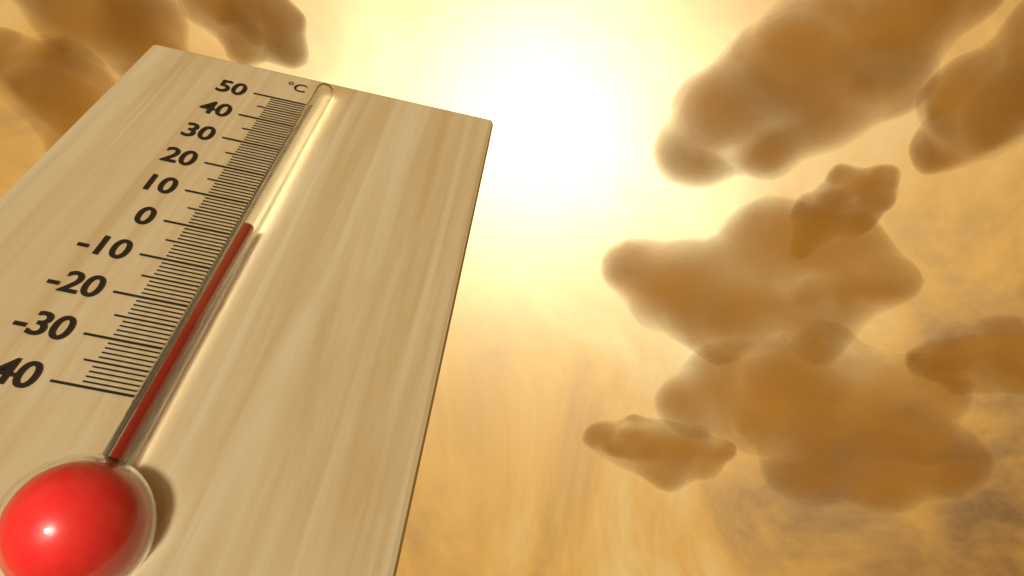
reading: 0 °C
